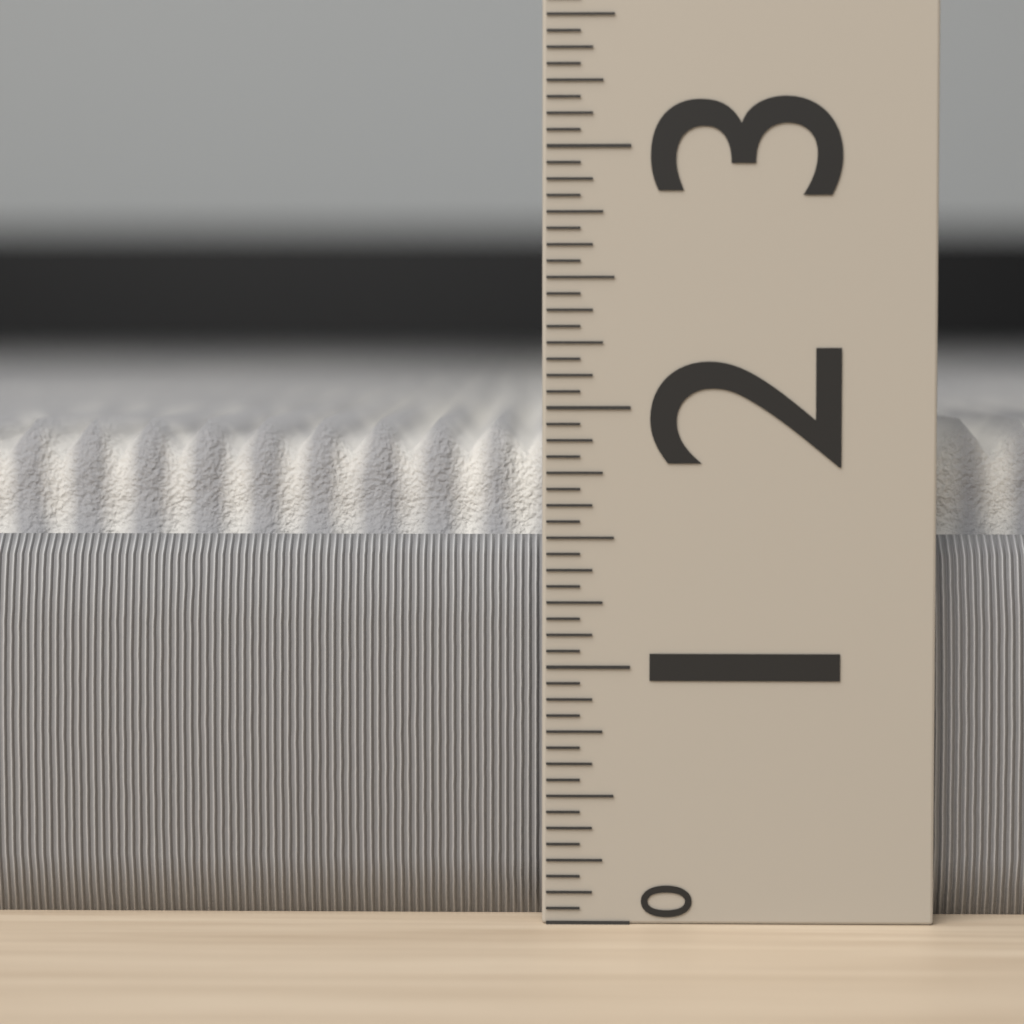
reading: 1.9375 (no unit)
